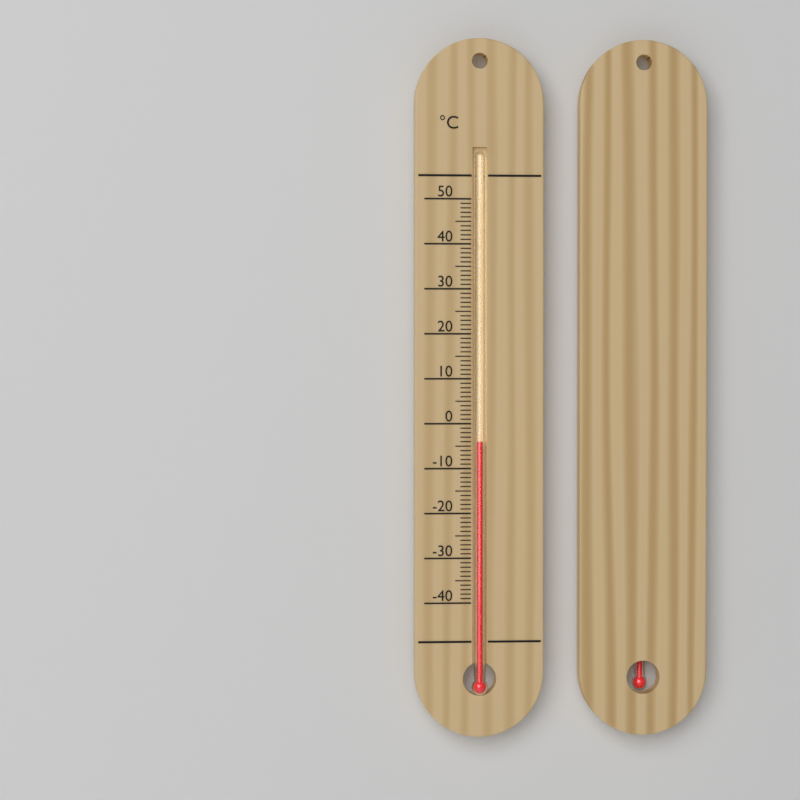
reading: -4 °C
